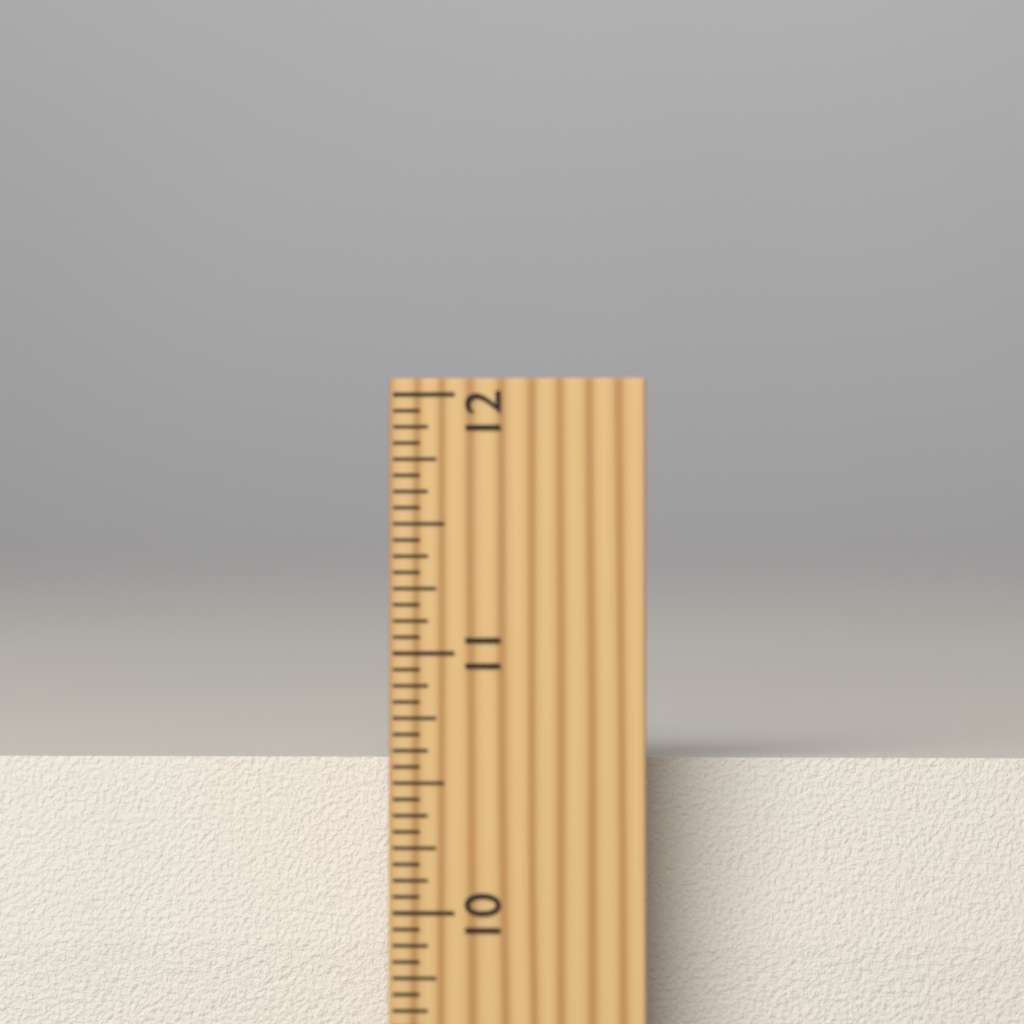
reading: 10.5625 inch
